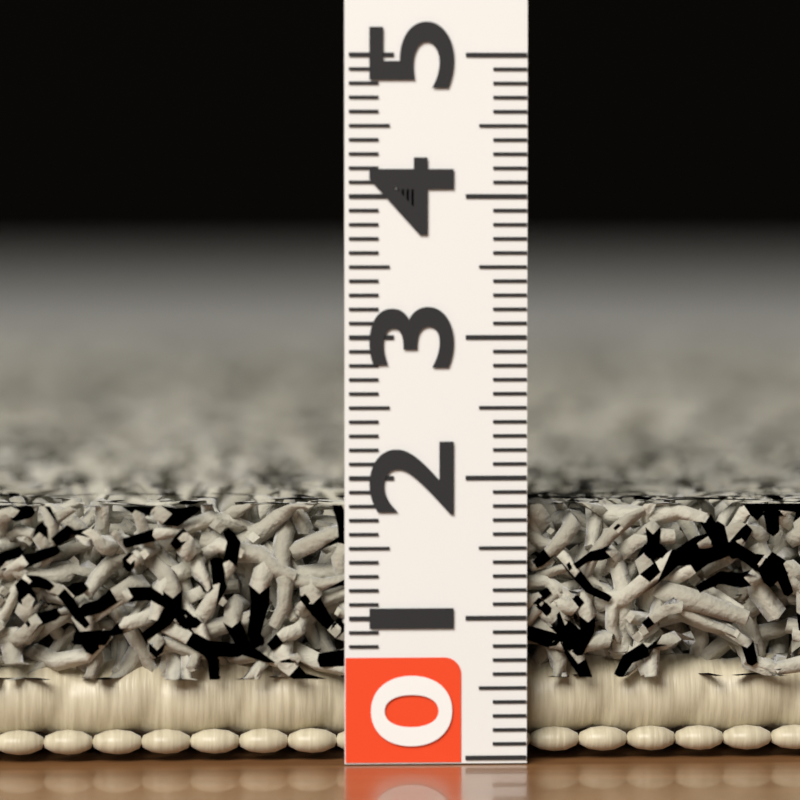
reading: 1.8 (no unit)
